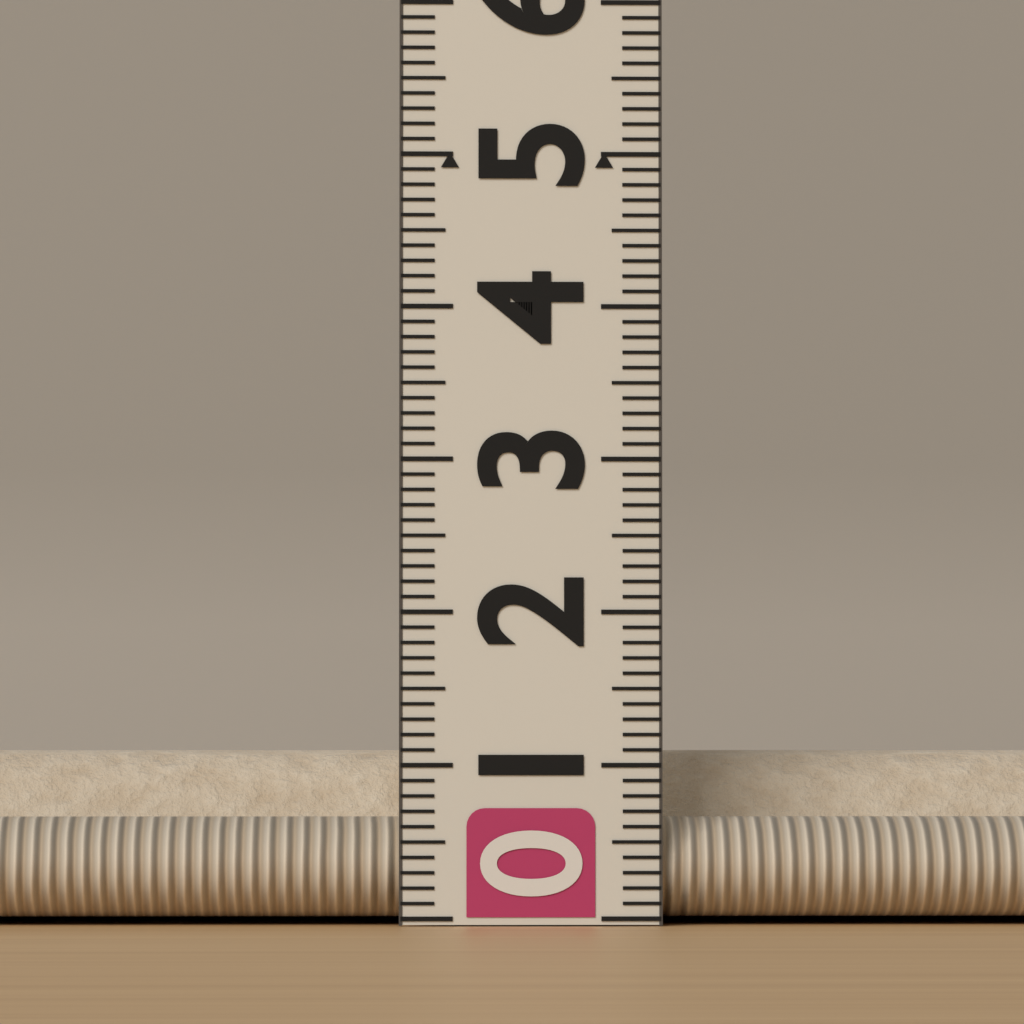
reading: 1.1 (no unit)
